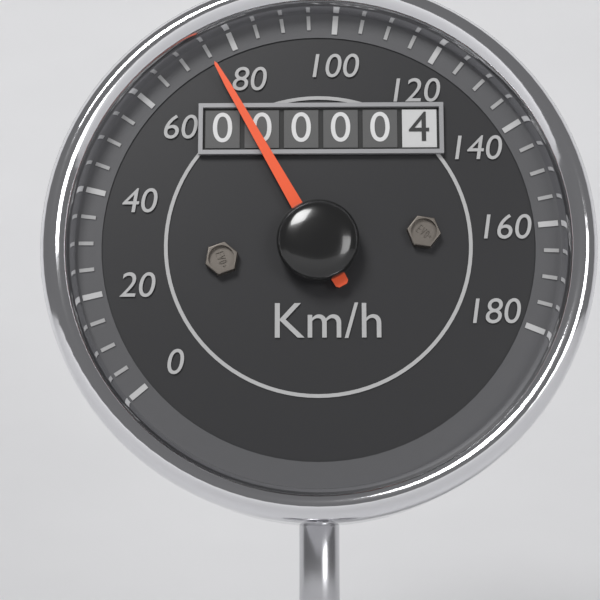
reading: 75 km/h
